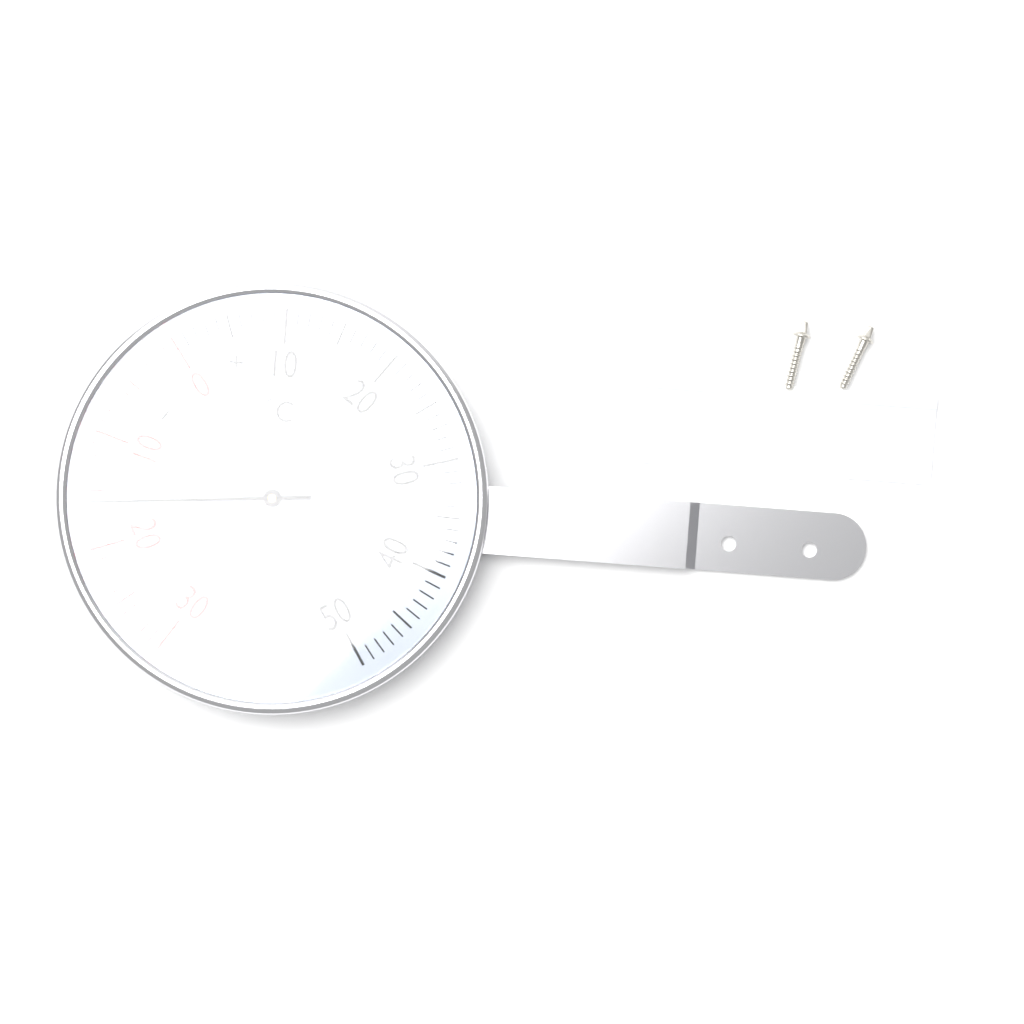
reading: -16 °C
